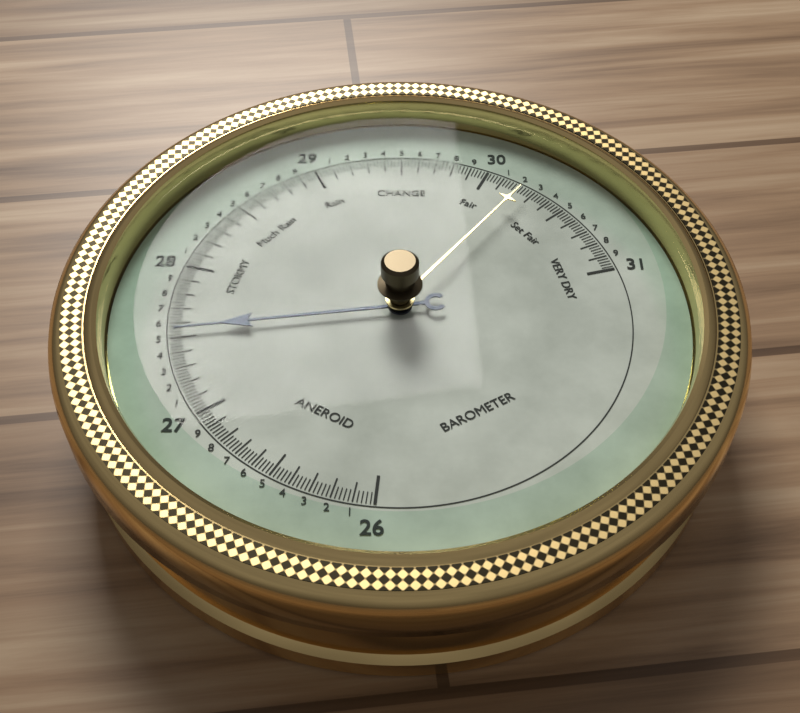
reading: 27.54 (no unit)
